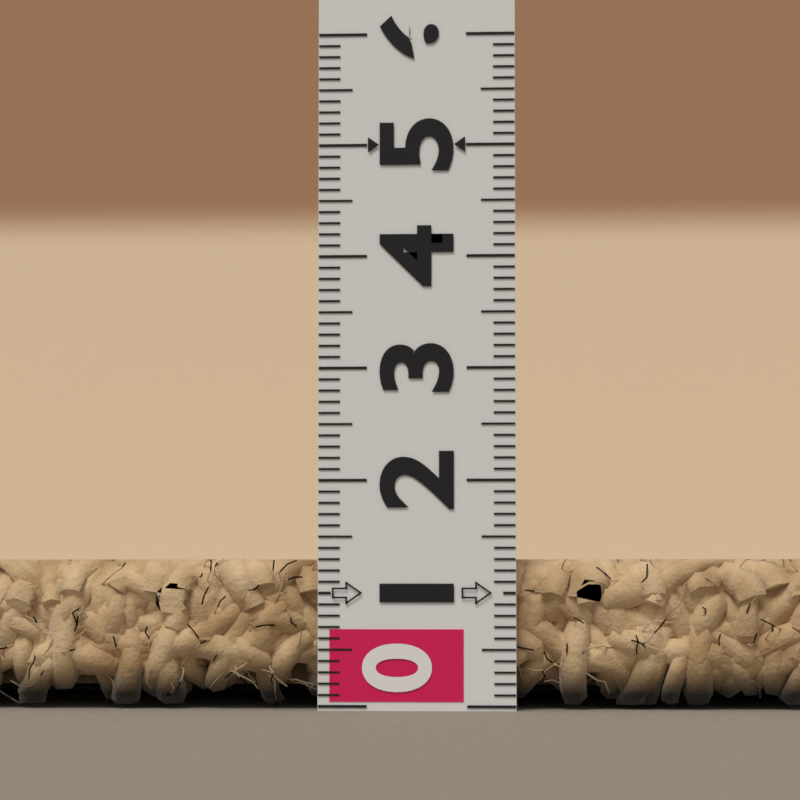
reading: 1.3 (no unit)
